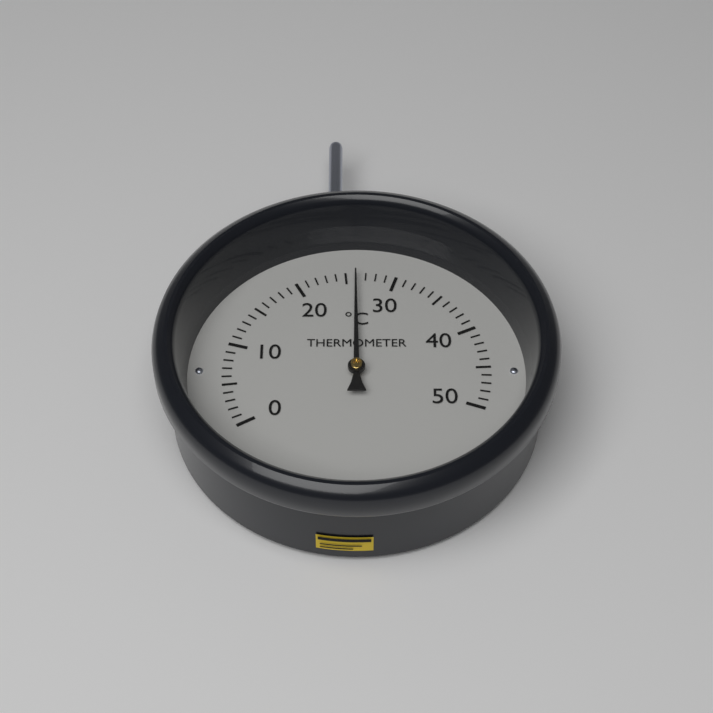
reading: 26 °C
